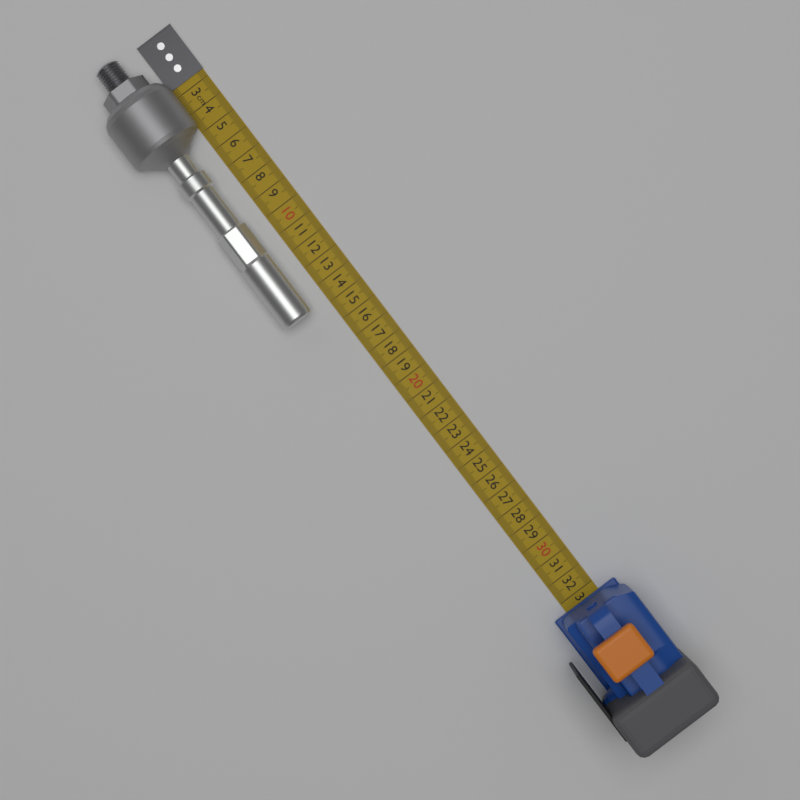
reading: 14.9 cm
